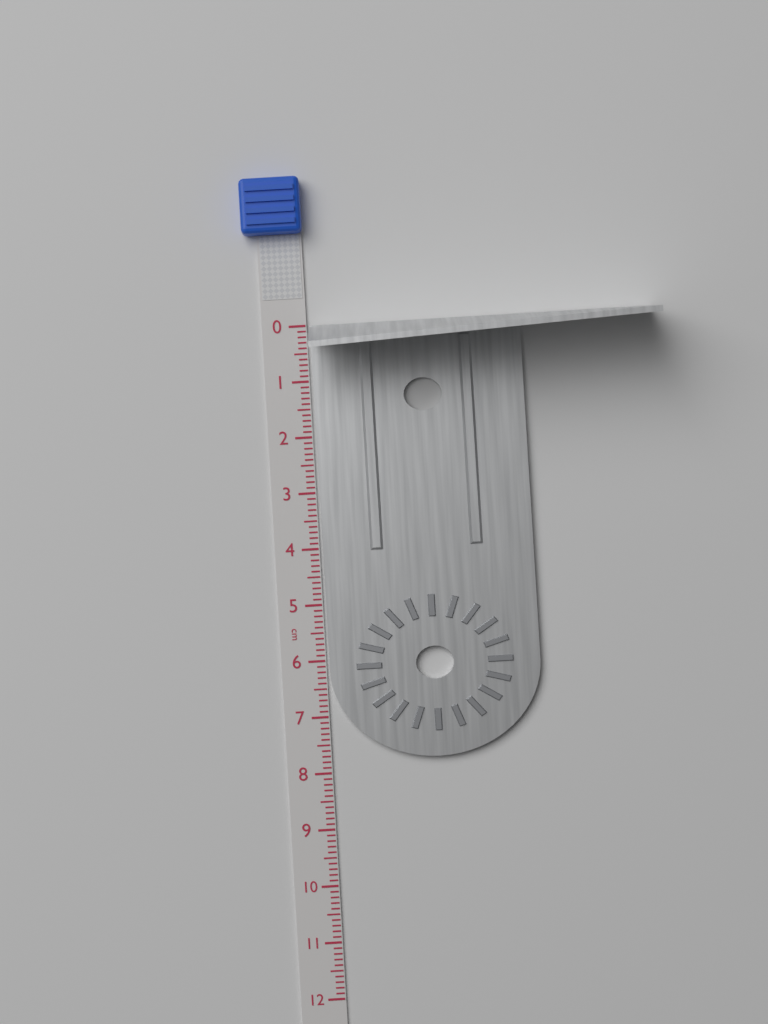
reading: 7.8 cm
